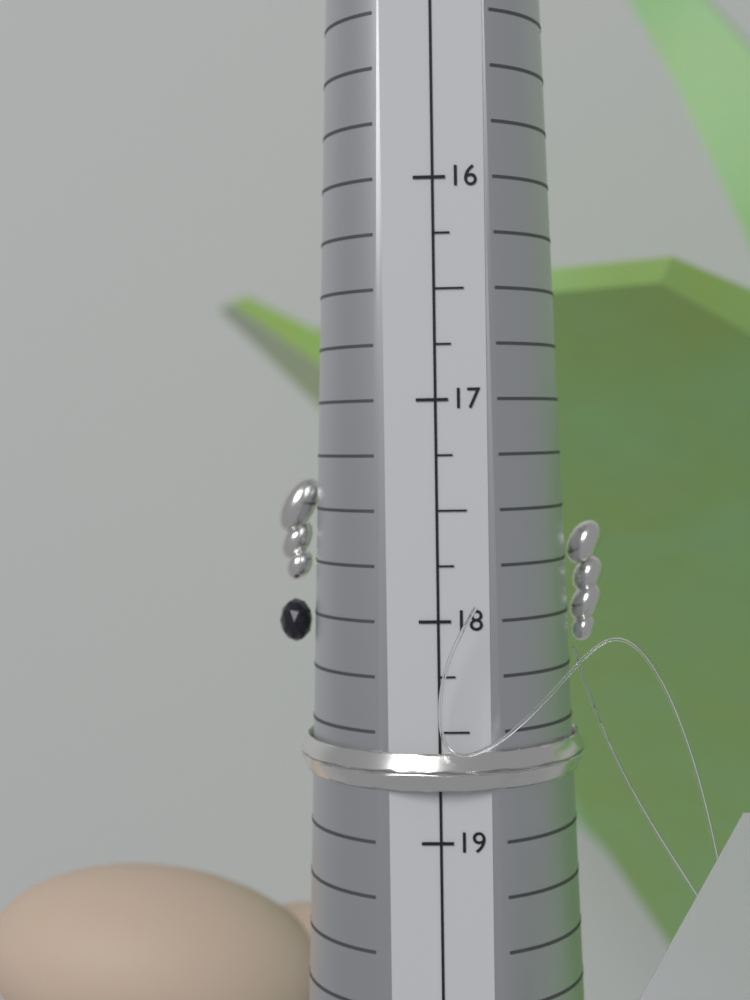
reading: 18.75 (no unit)
